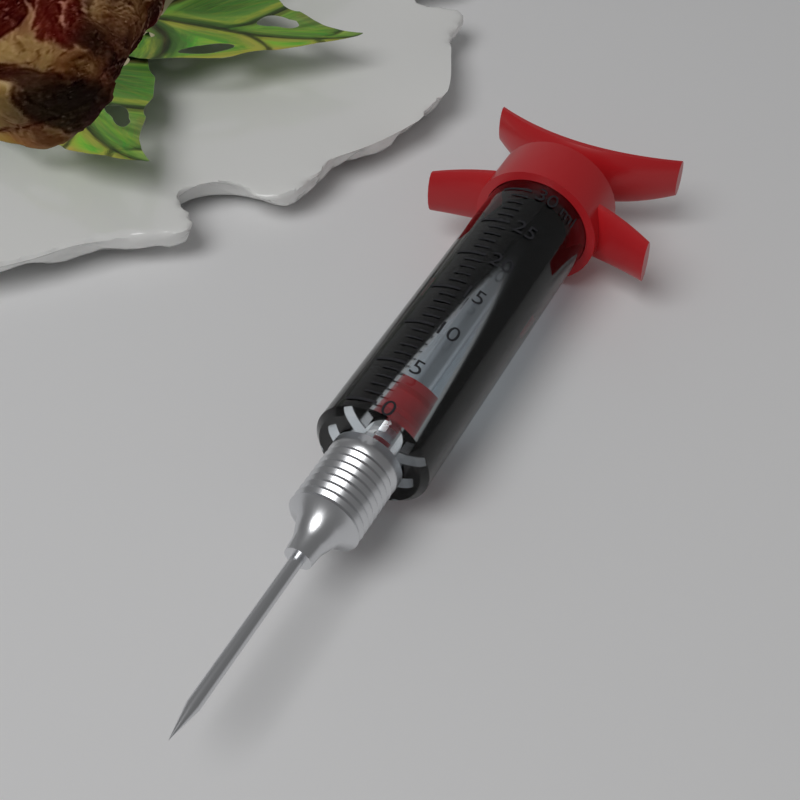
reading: 1 ml
